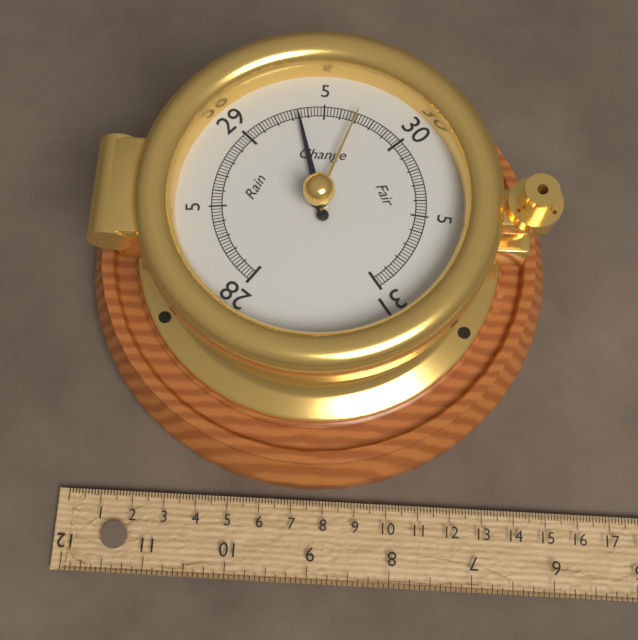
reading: 29.34 inHg
